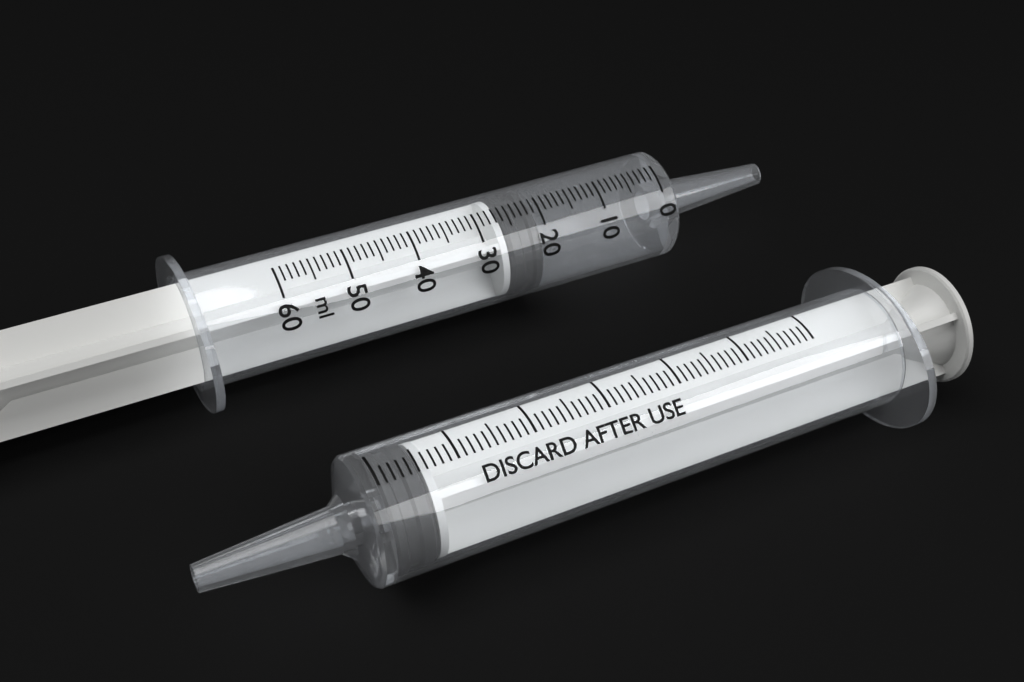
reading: 21 ml
